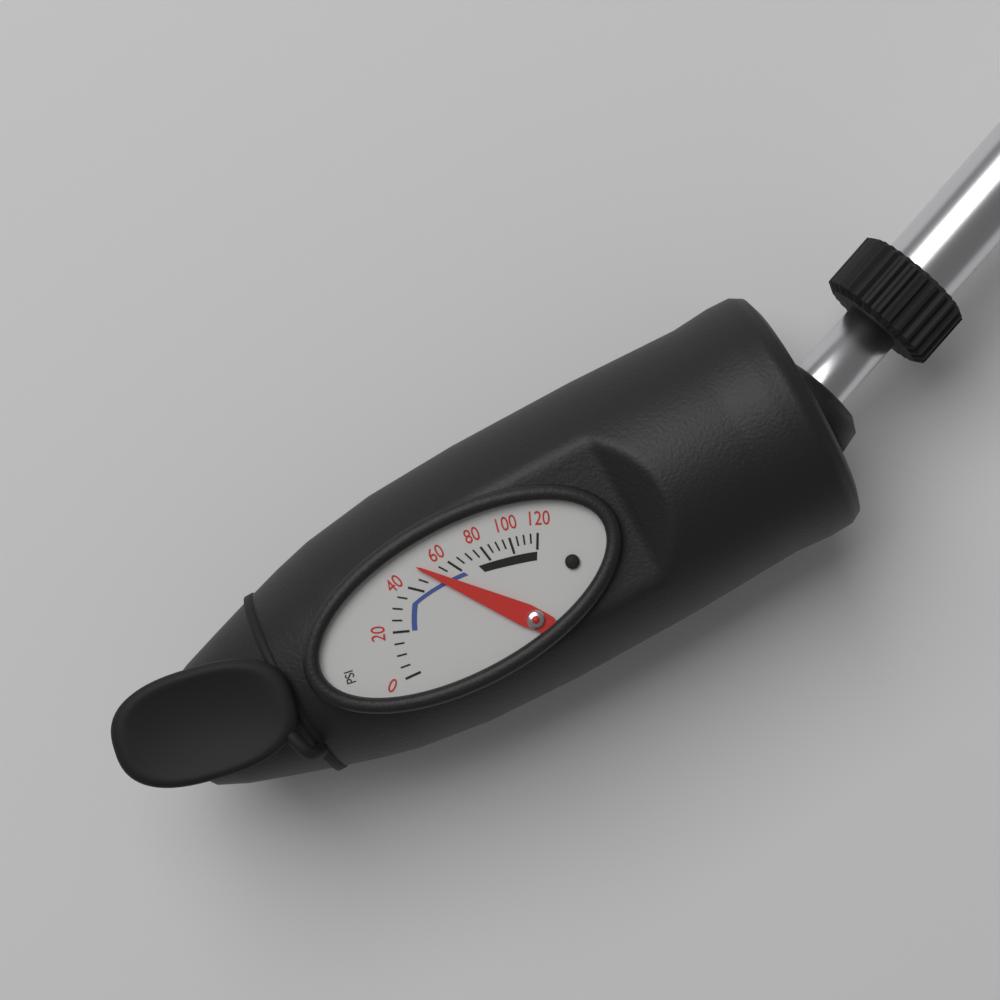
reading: 50 psi
